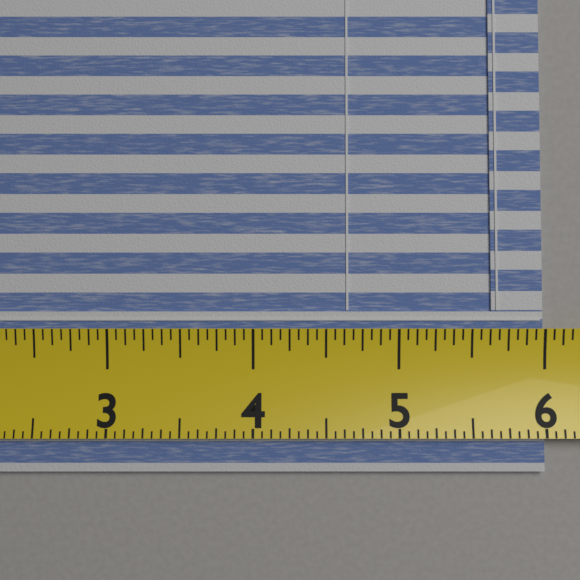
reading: 6.0000 (no unit)
